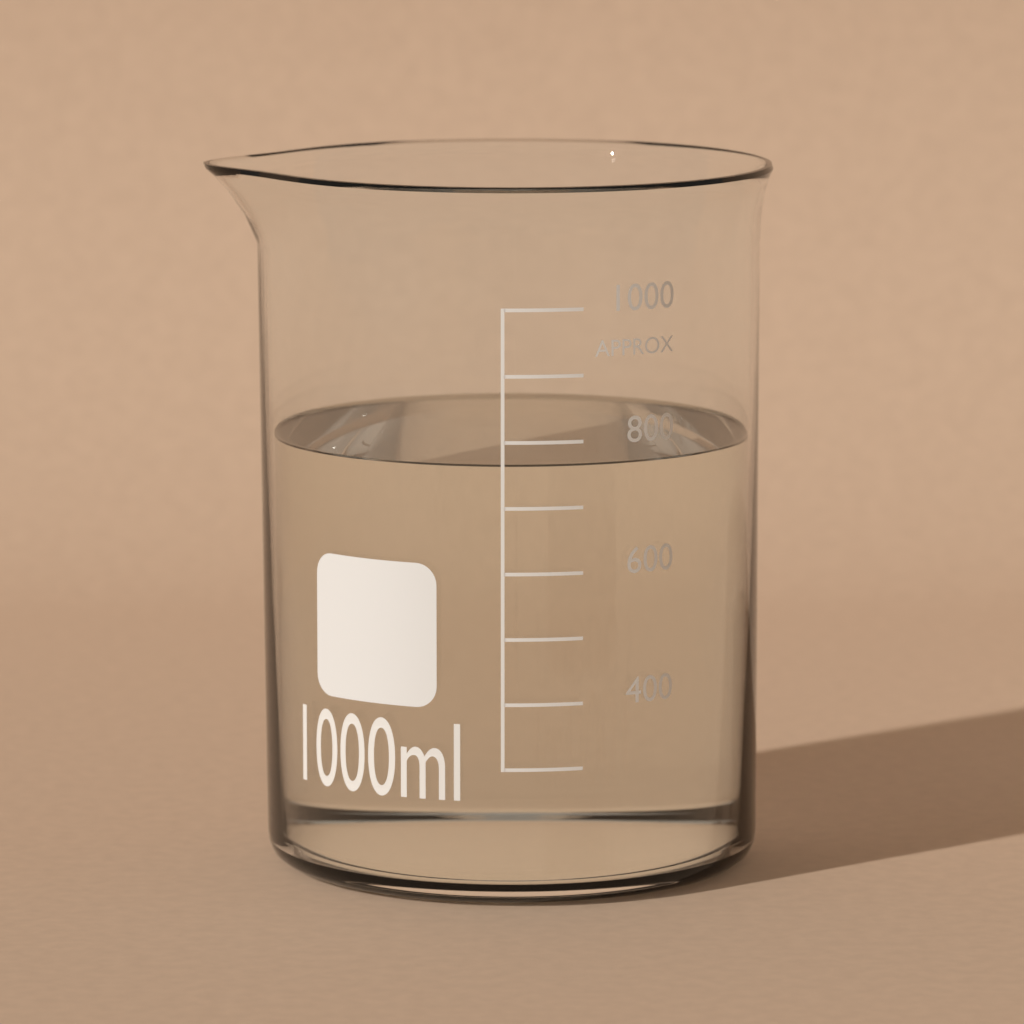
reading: 760 ml
